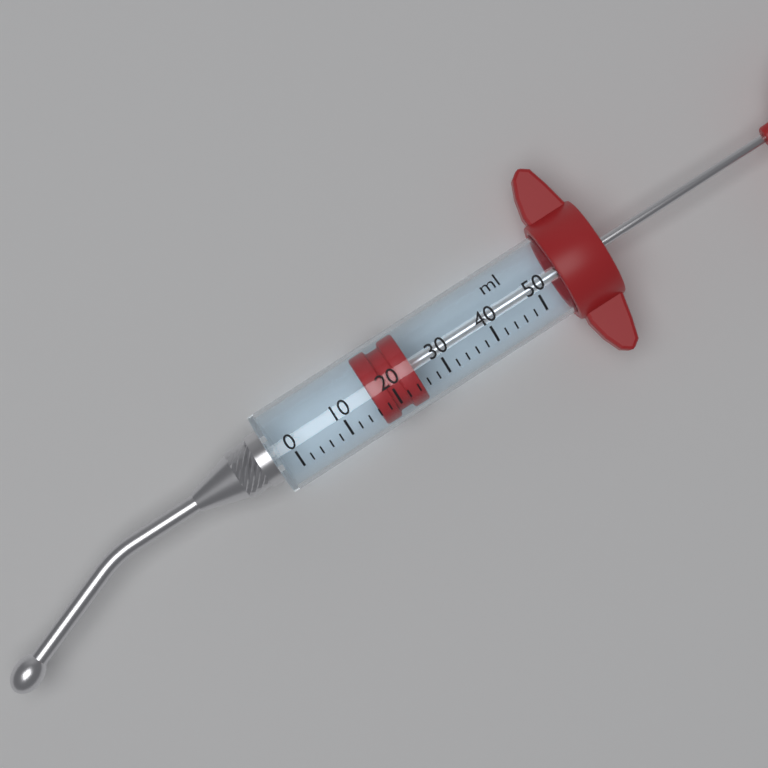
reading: 16 ml
